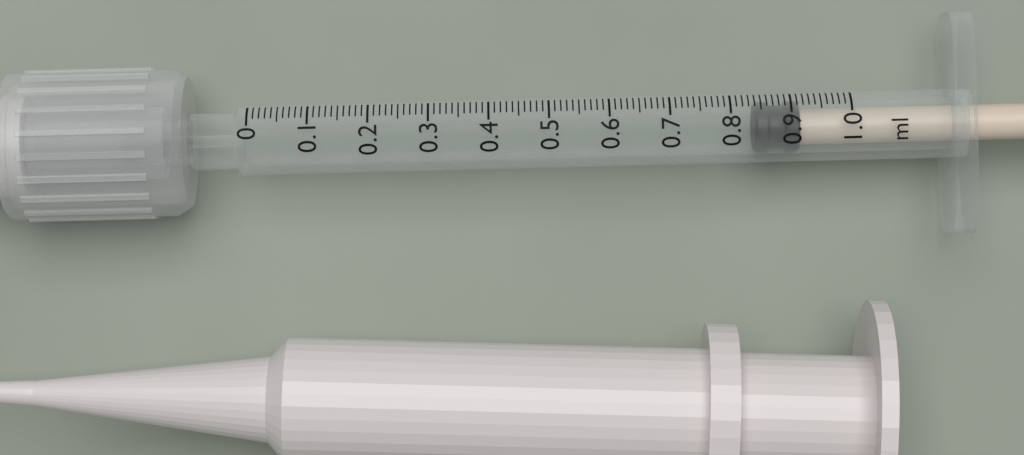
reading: 0.84 ml
